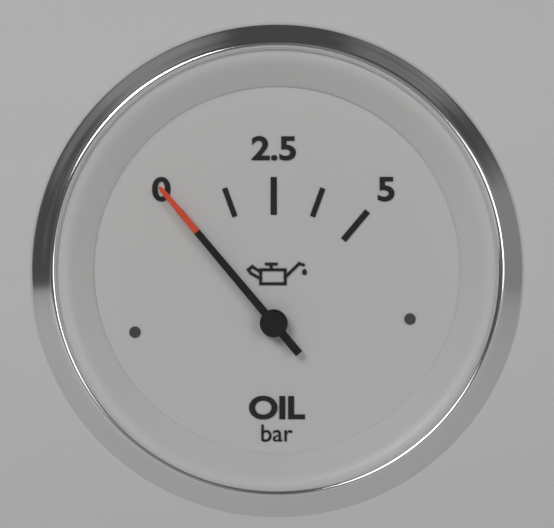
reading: 0.00 bar
